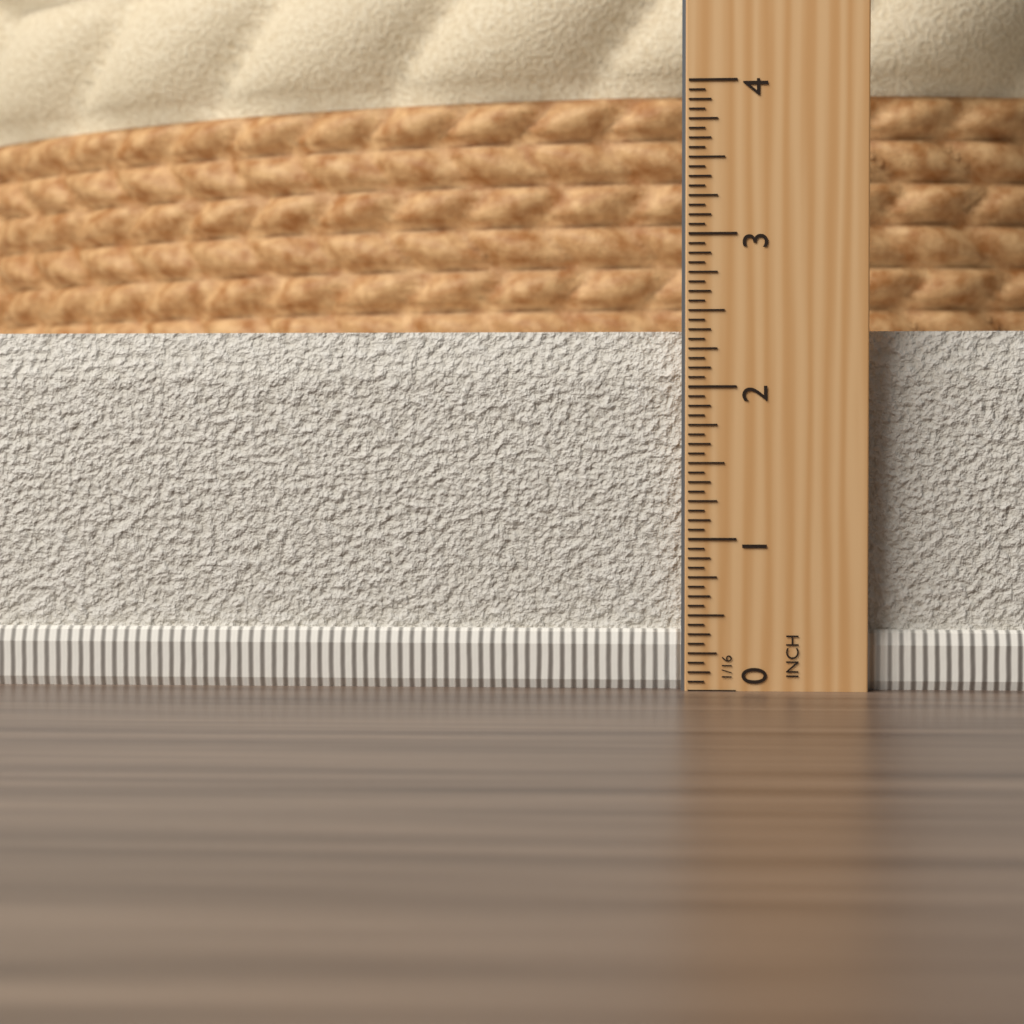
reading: 2.3750 in
